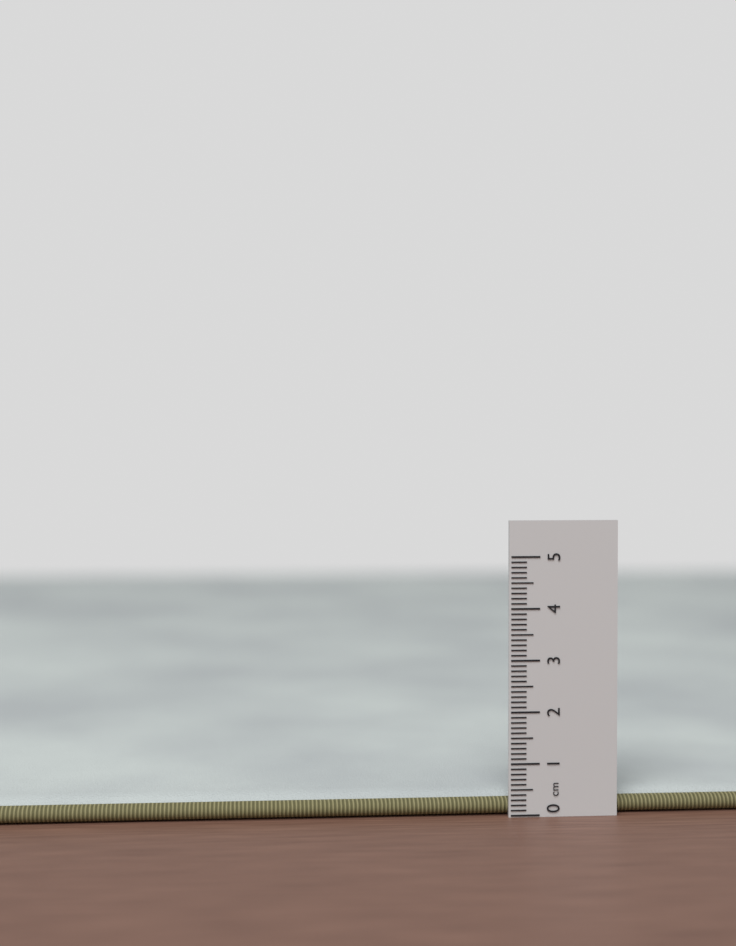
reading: 0.4 cm
